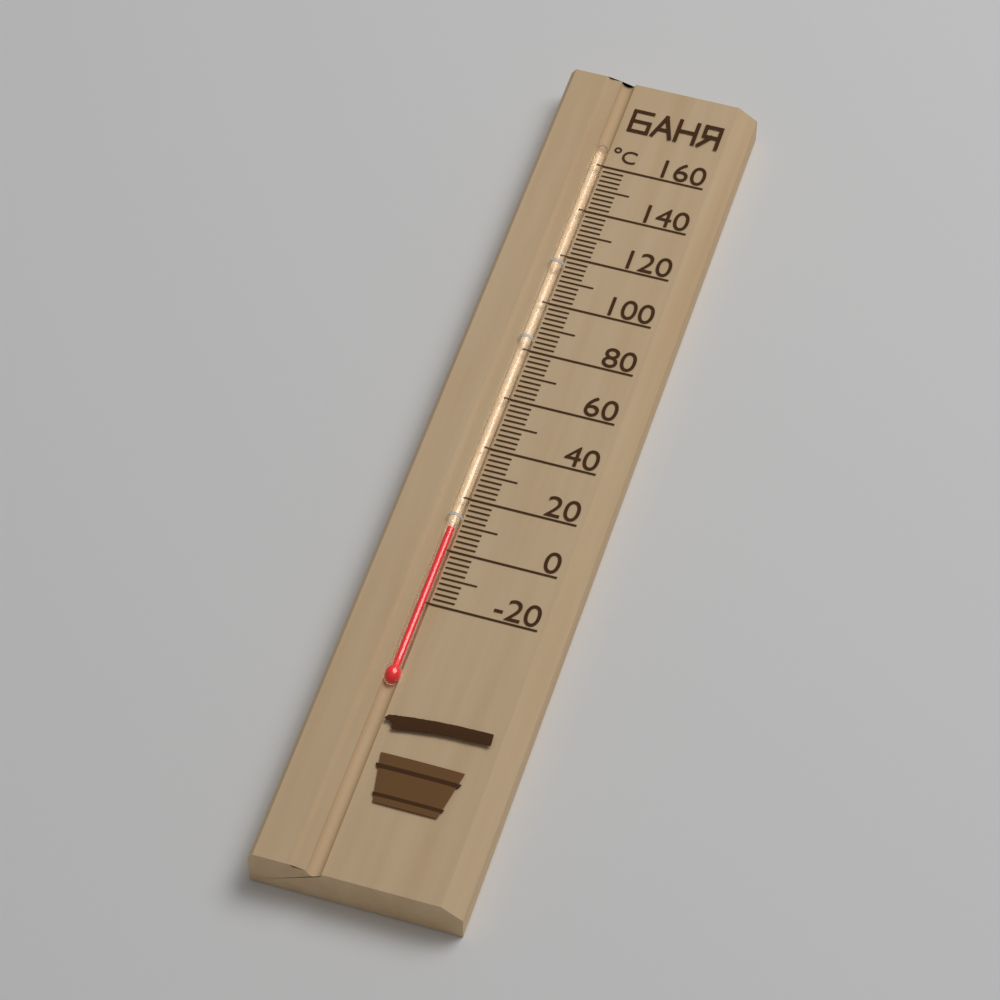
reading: 8 °C
